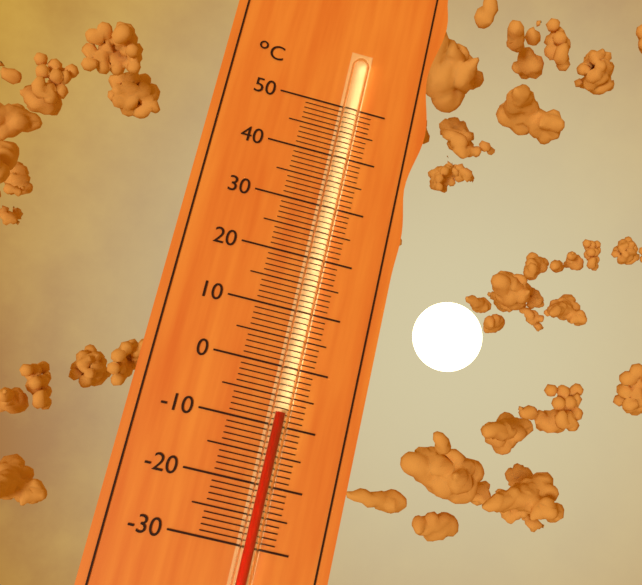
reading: -8 °C
